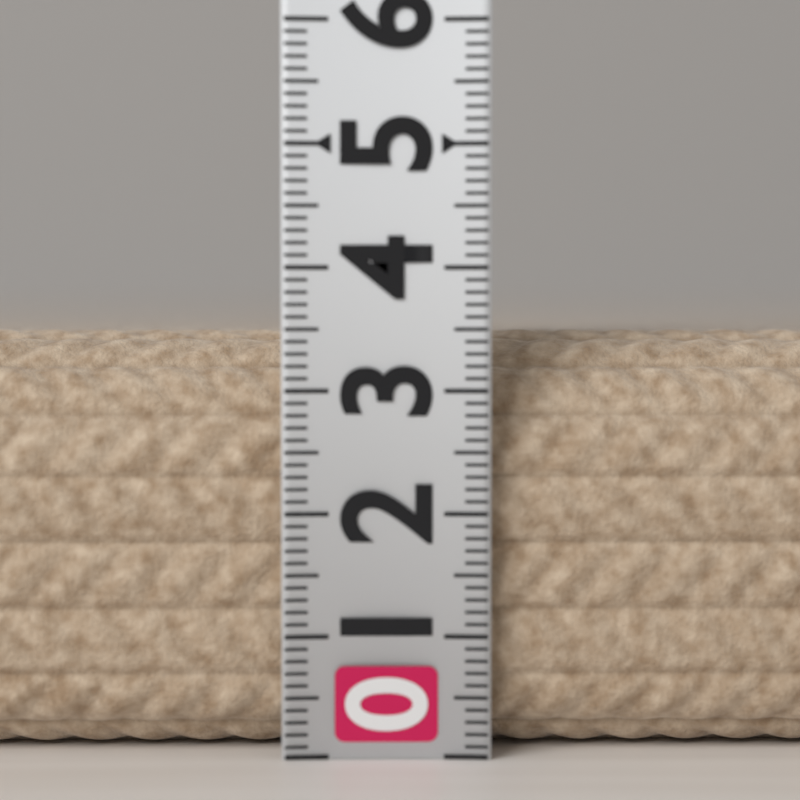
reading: 3.5 (no unit)
